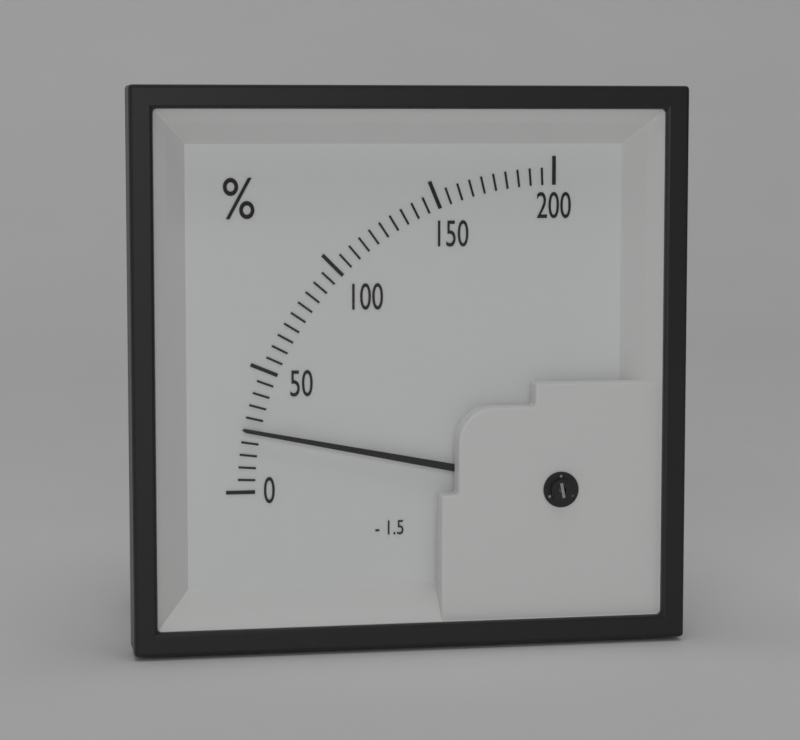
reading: 25 %
